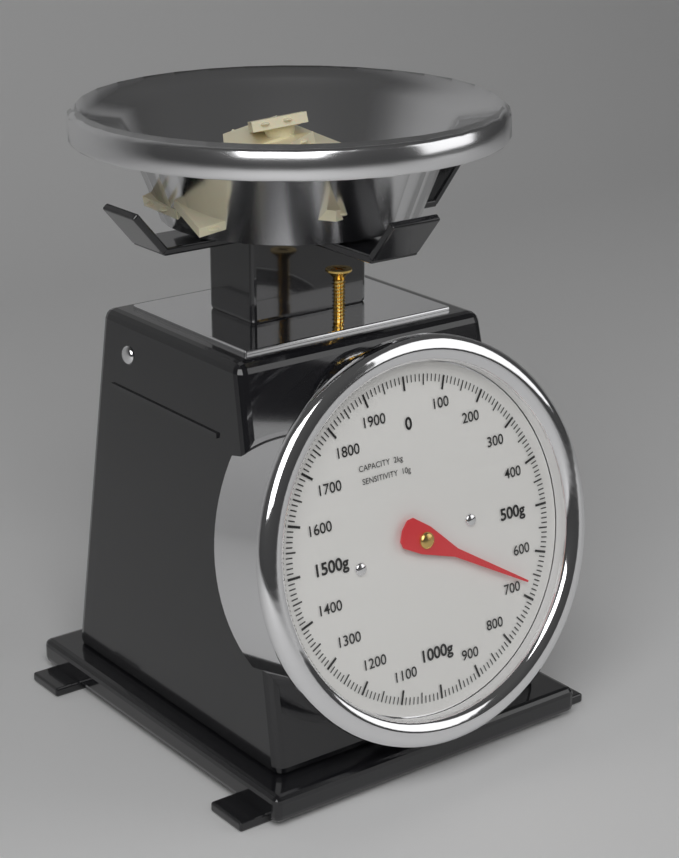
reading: 670 g
